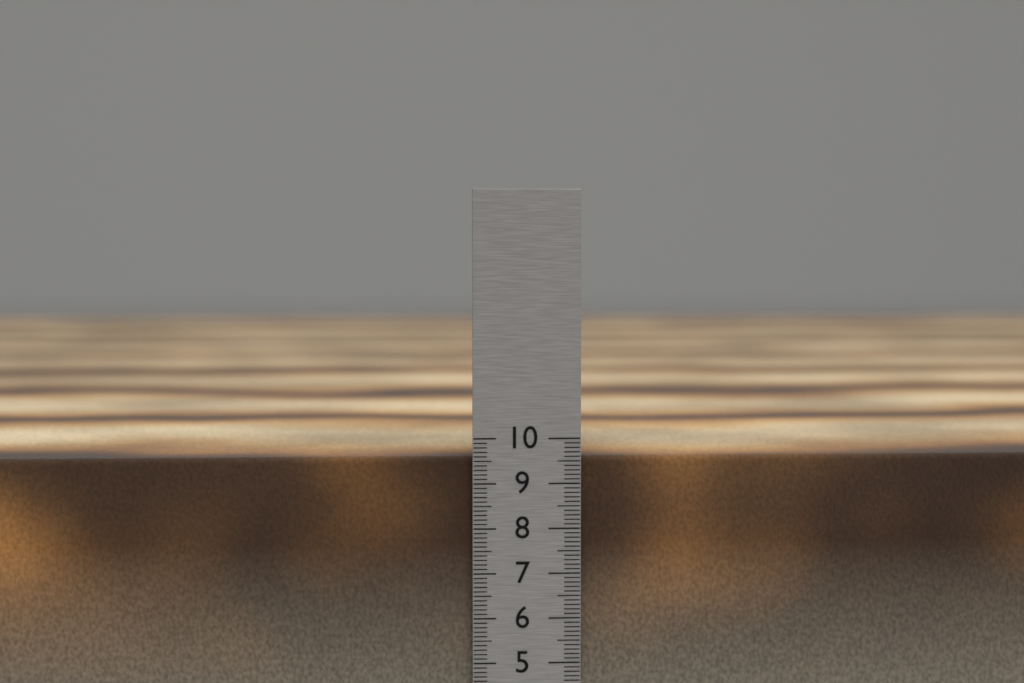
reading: 9.6 cm
